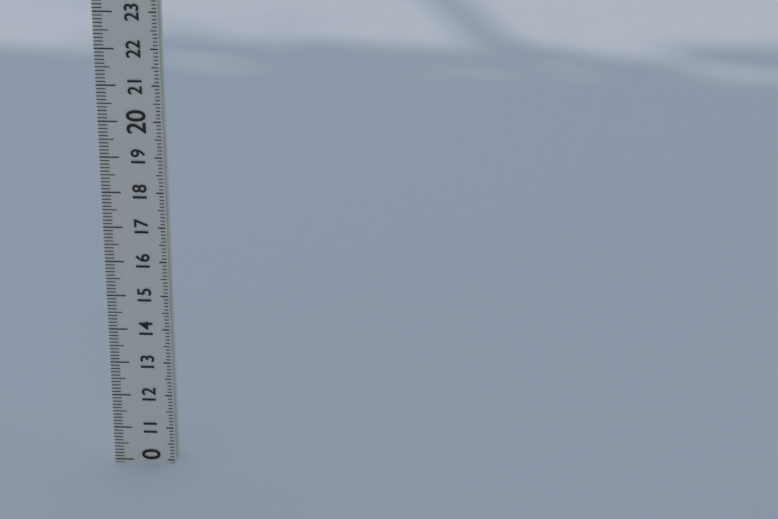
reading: 9.9 (no unit)
